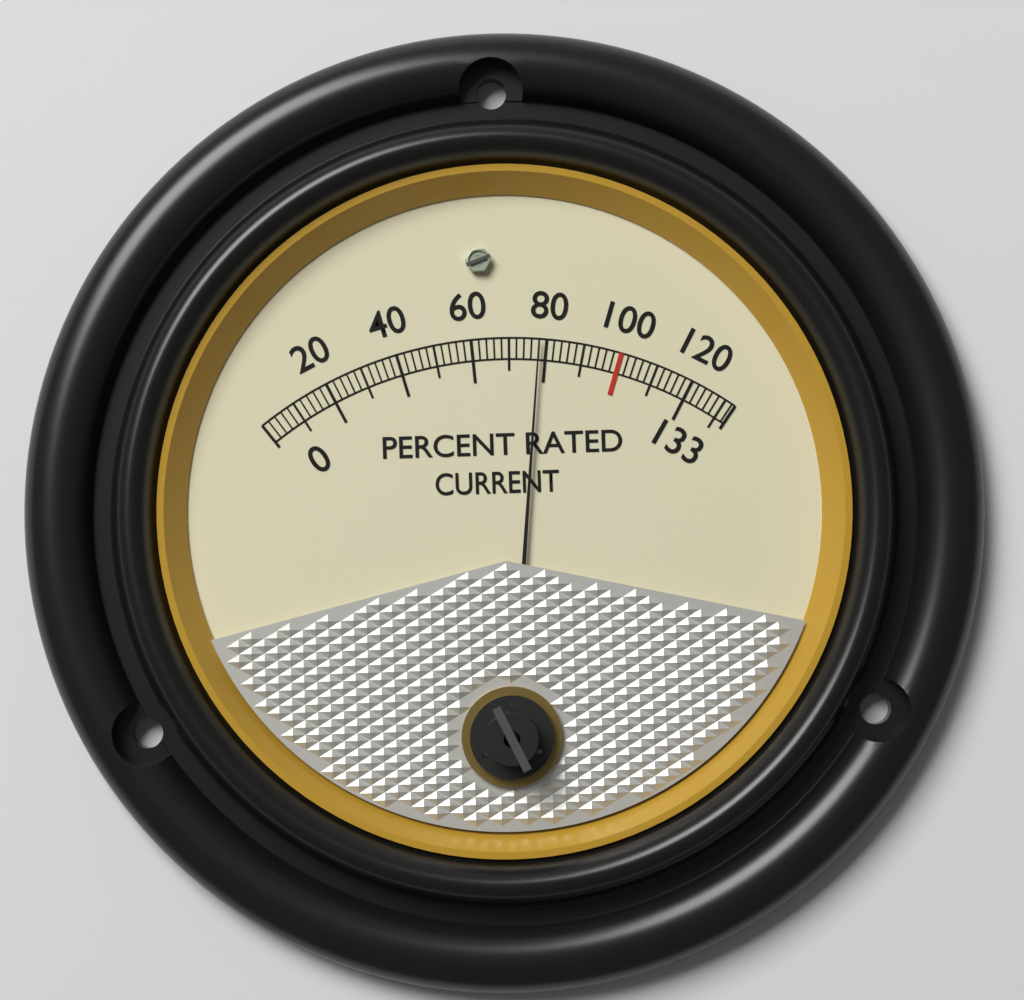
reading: 78 %
